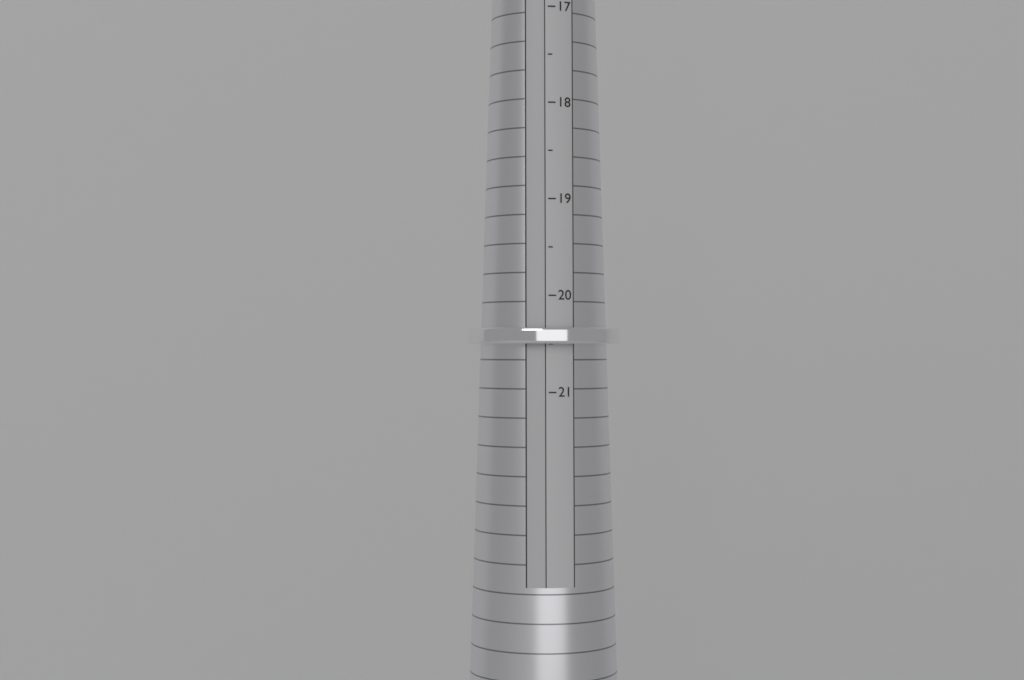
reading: 20.5 mm
